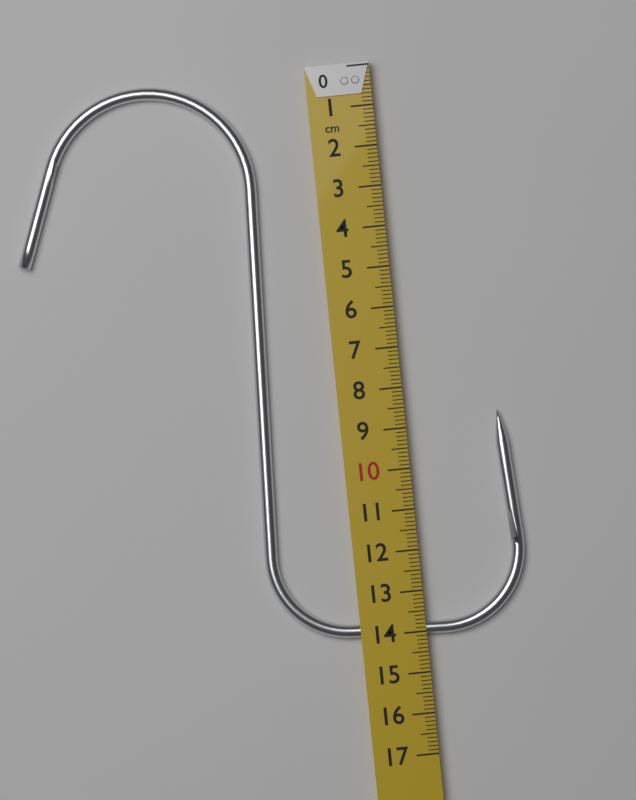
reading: 14.1 cm
